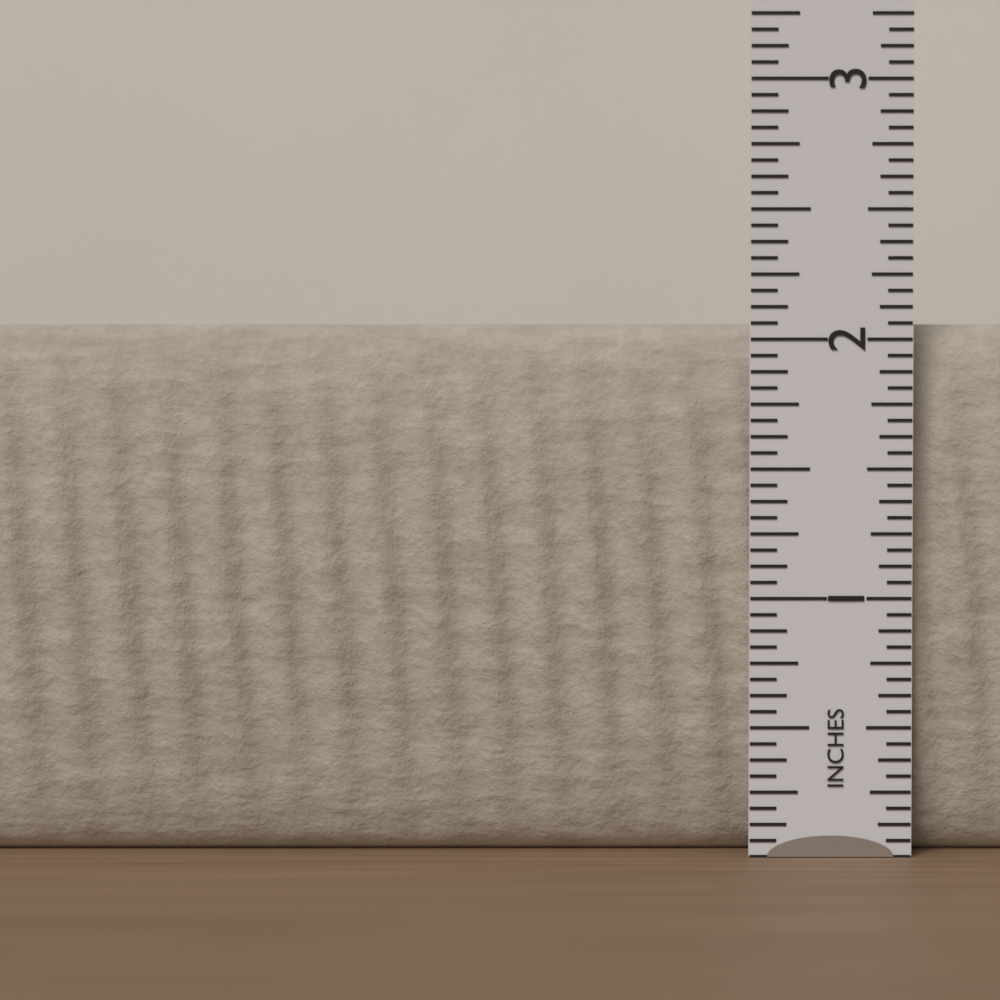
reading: 2.0625 in
